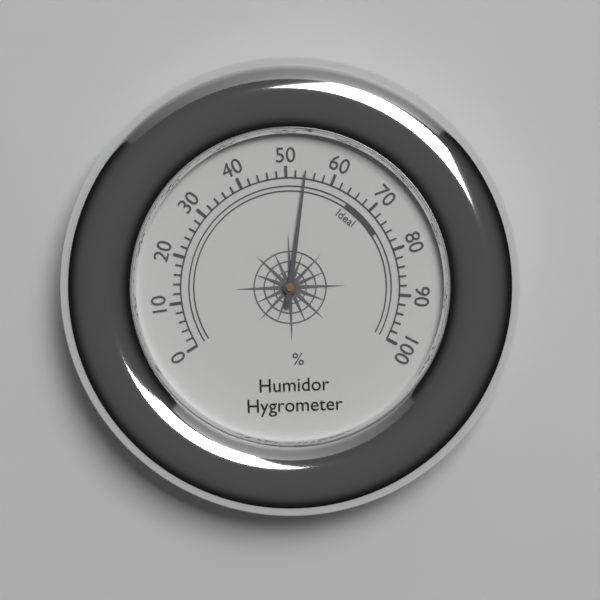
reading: 54 %
